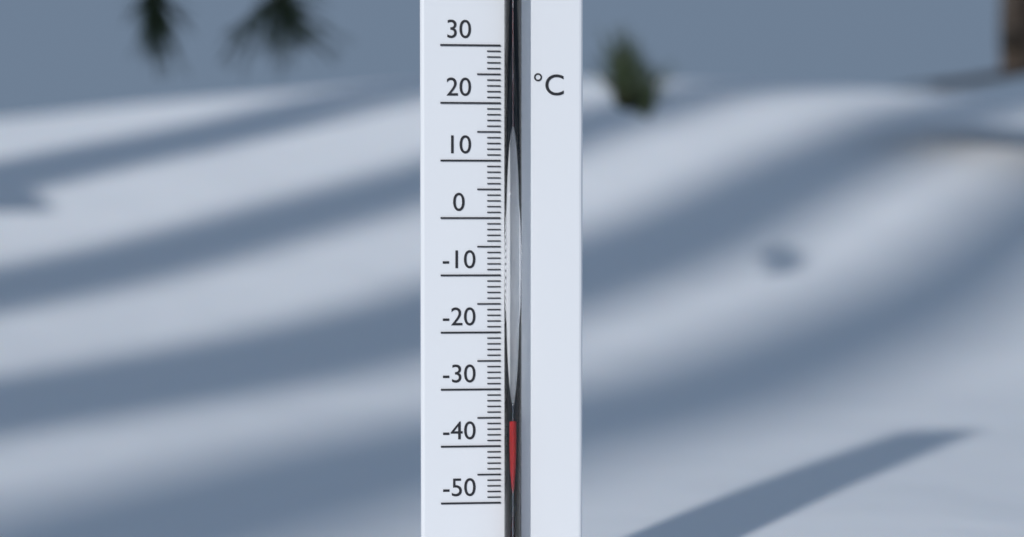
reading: -35 °C
